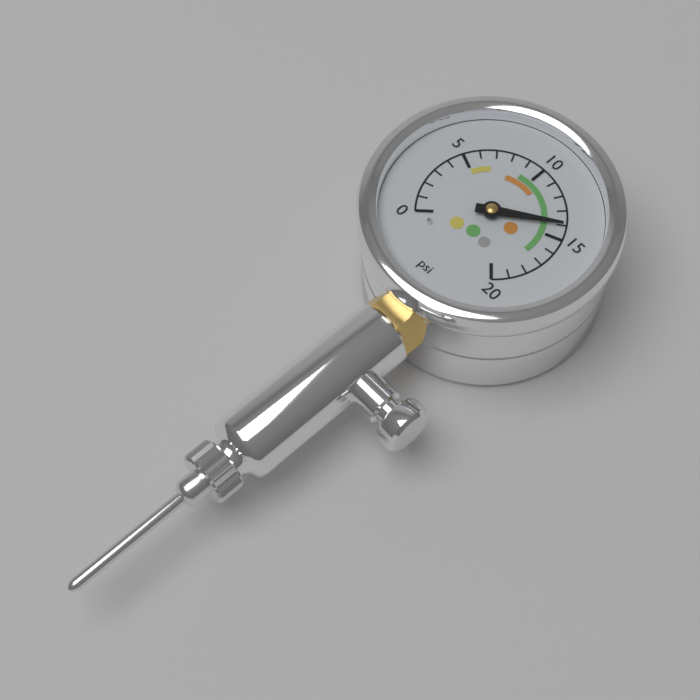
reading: 14 psi
